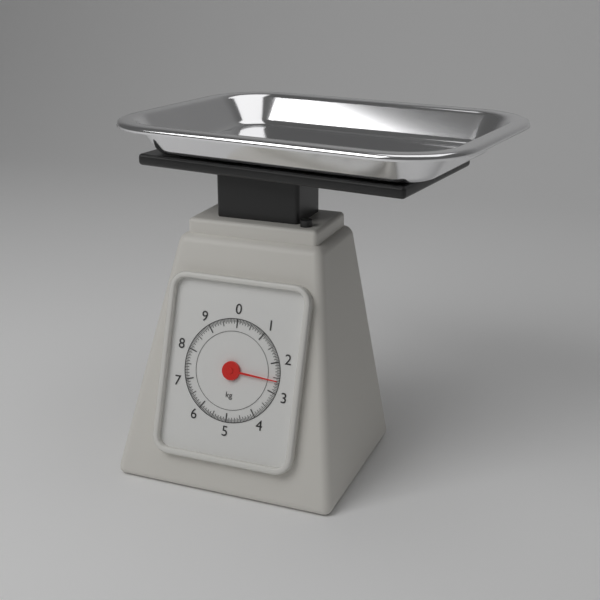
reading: 2.60 kg
